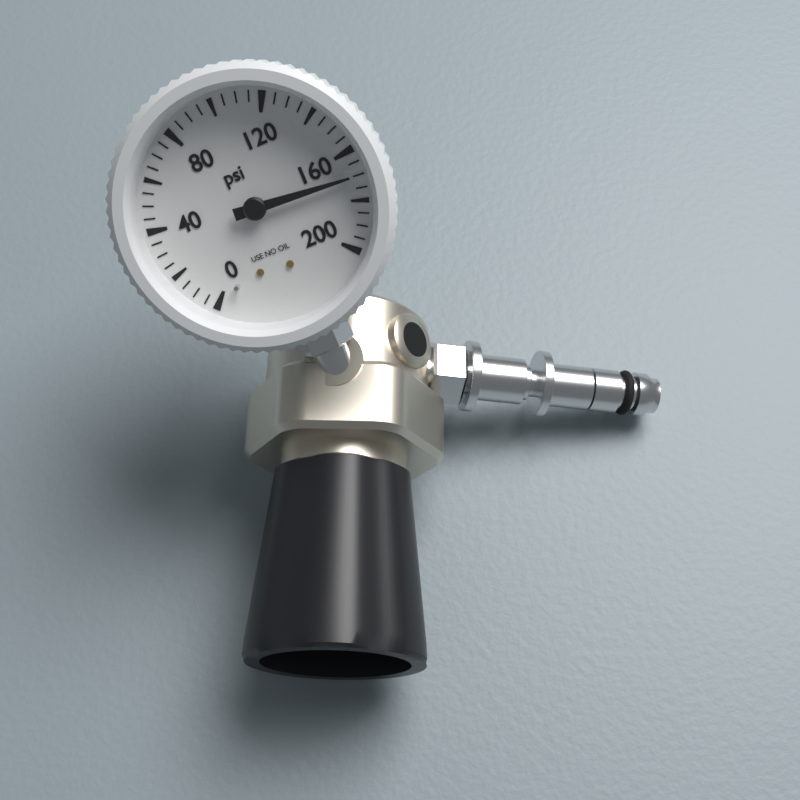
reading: 170 psi
